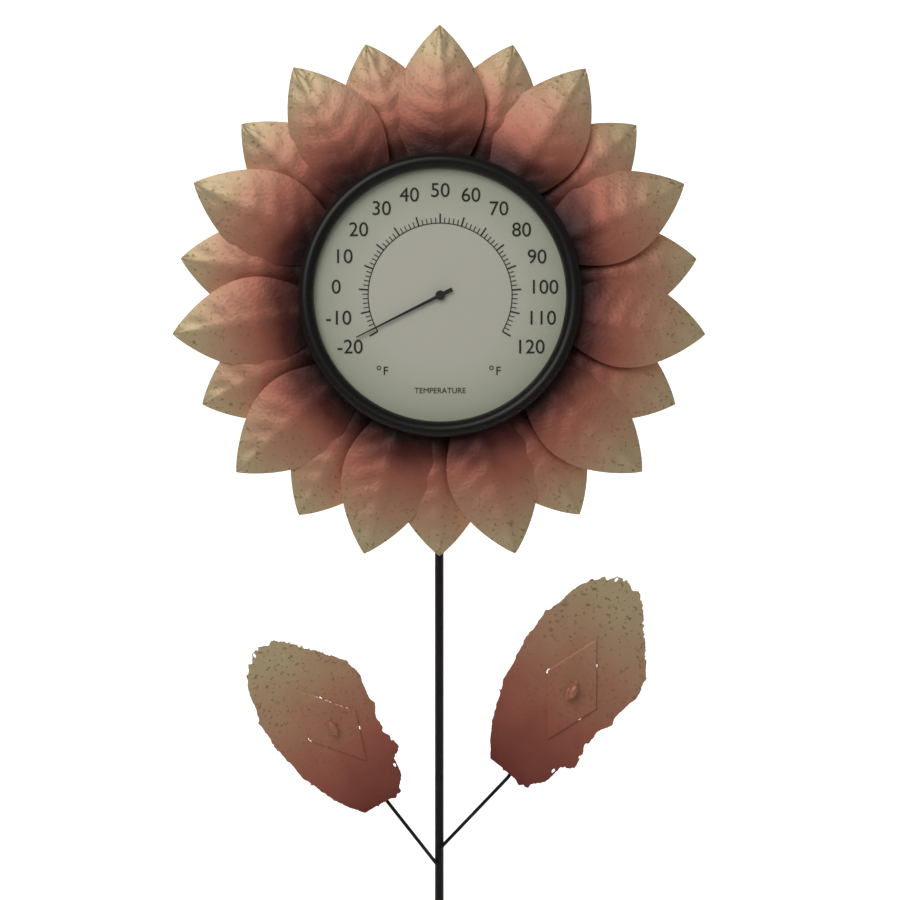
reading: -18 °F
